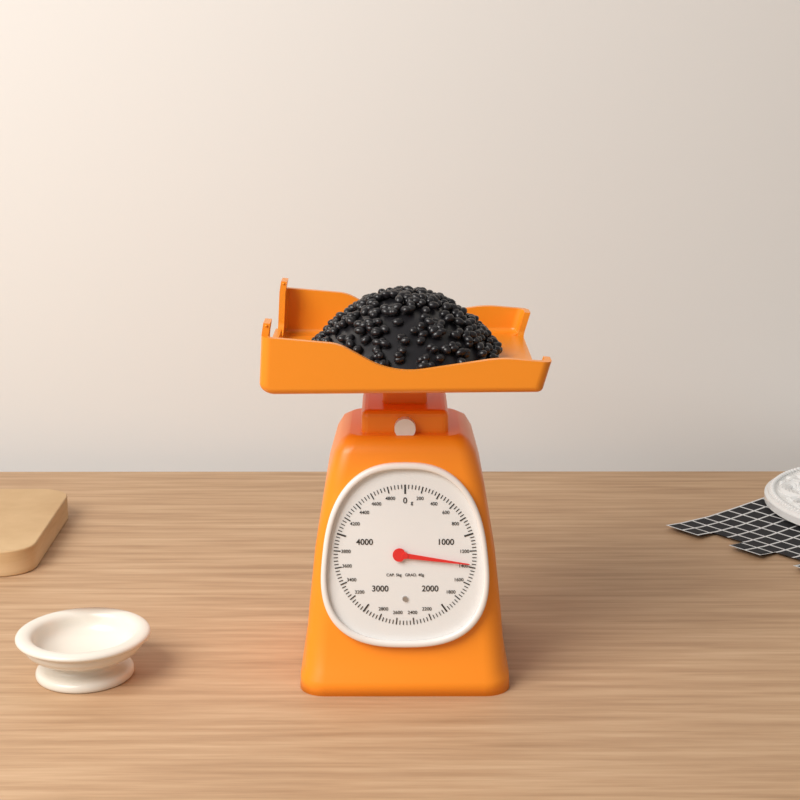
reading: 1360 g
